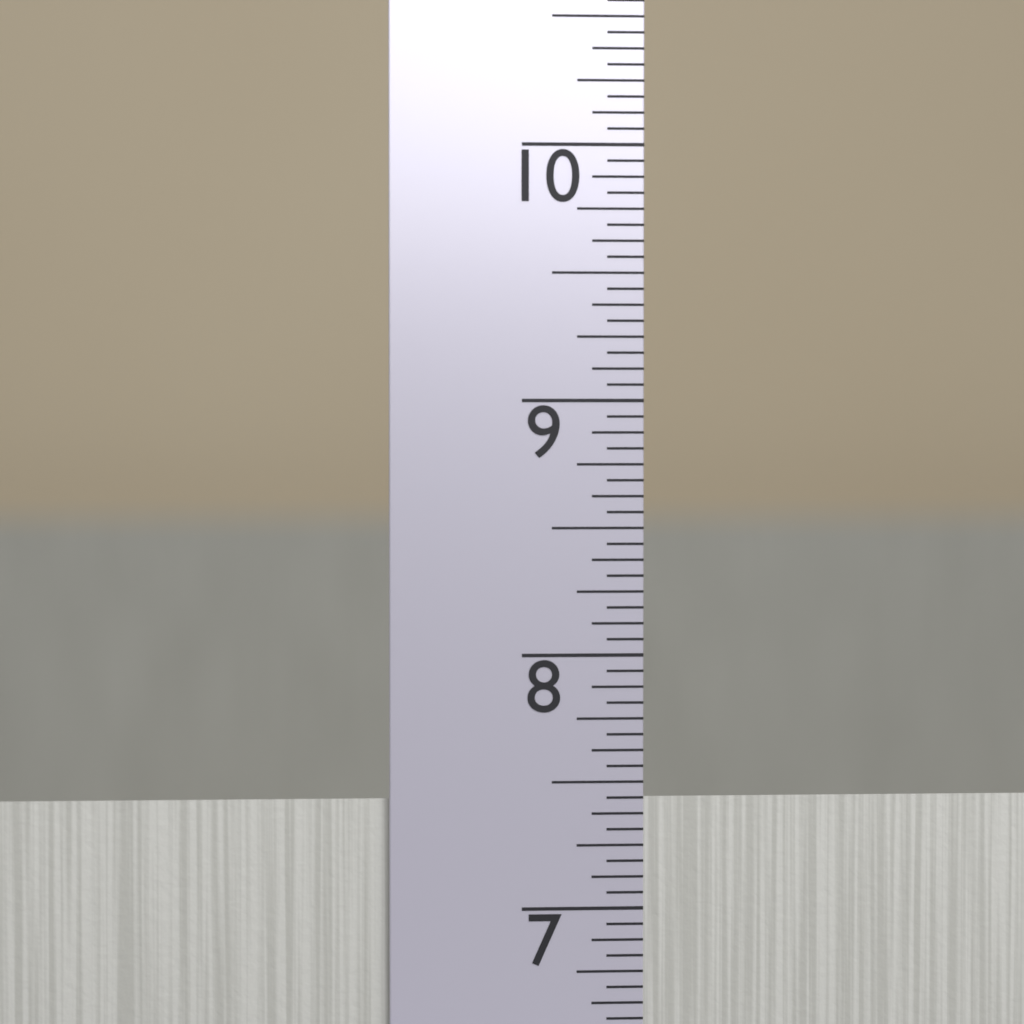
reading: 7.4375 in
